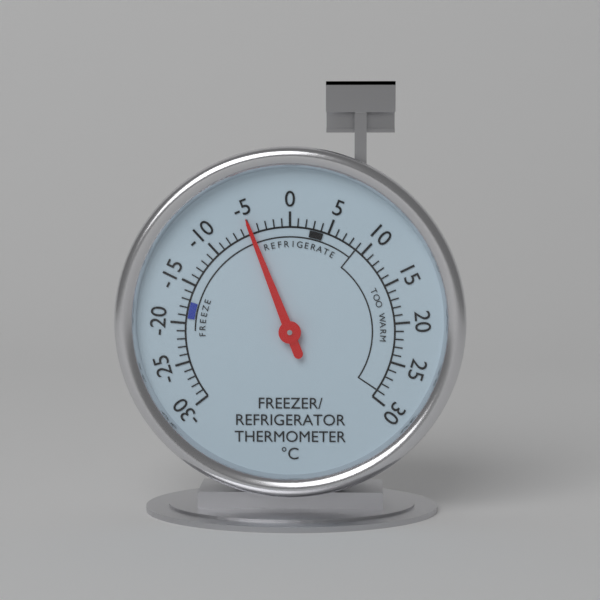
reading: -5 °C
